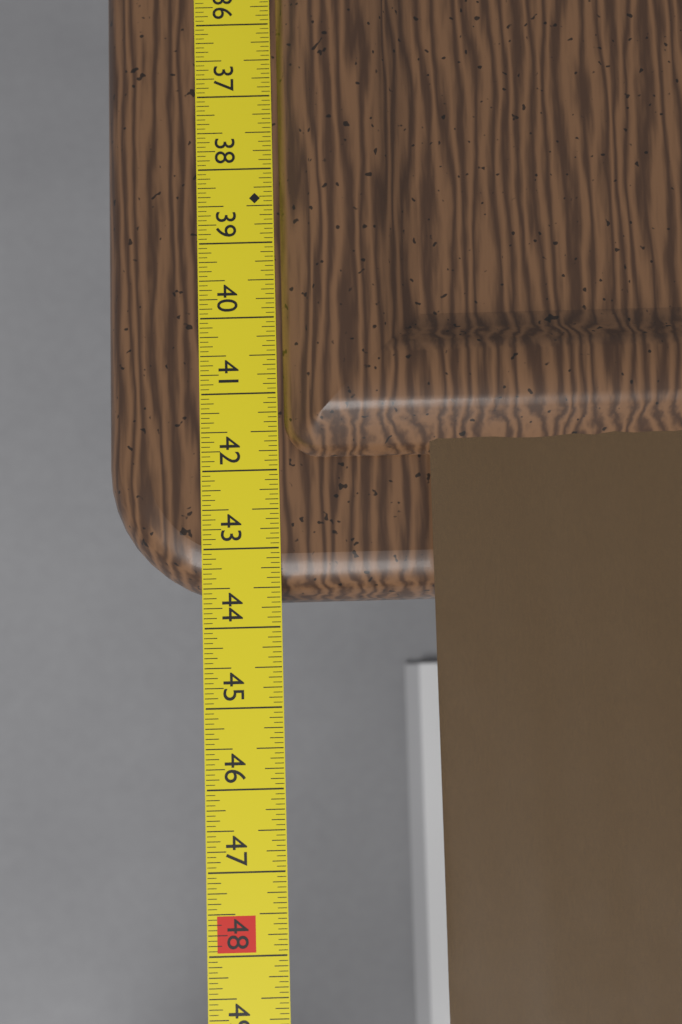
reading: 43.6250 in
